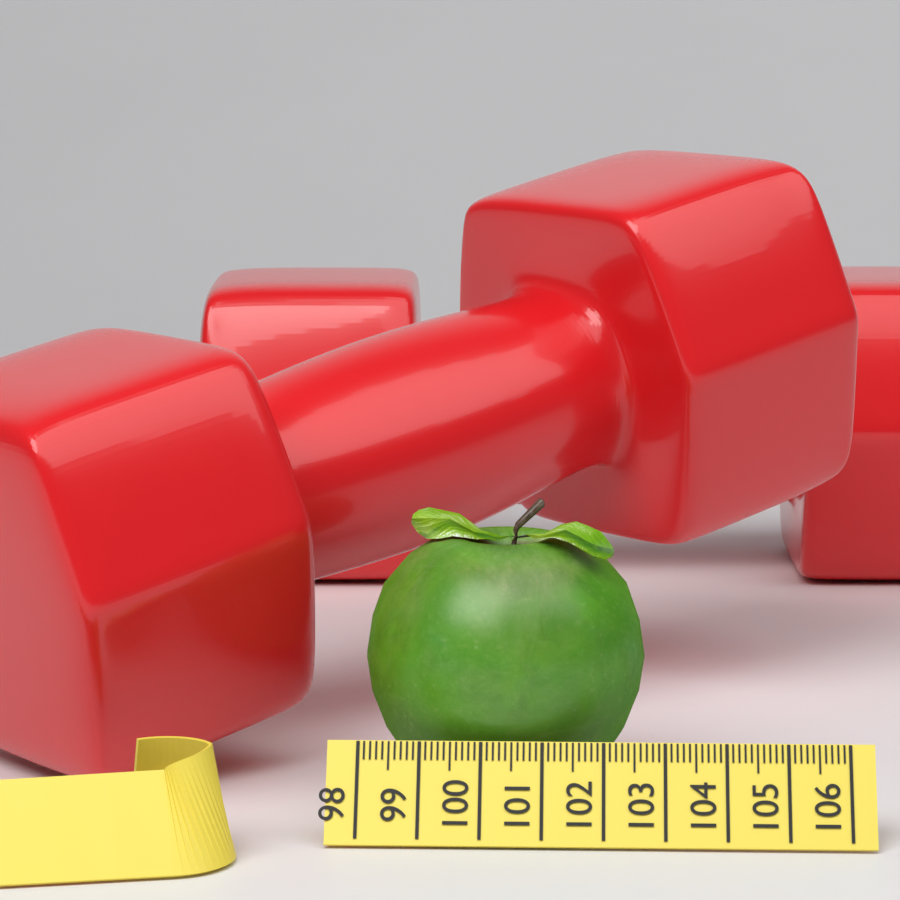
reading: 102.7 (no unit)
